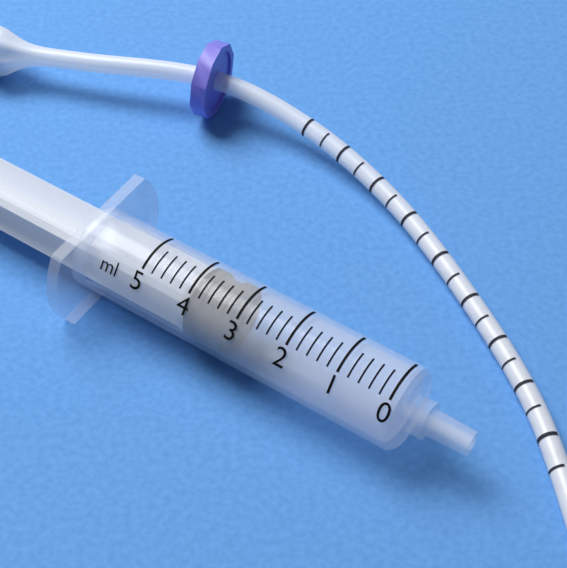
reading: 3.2 ml
